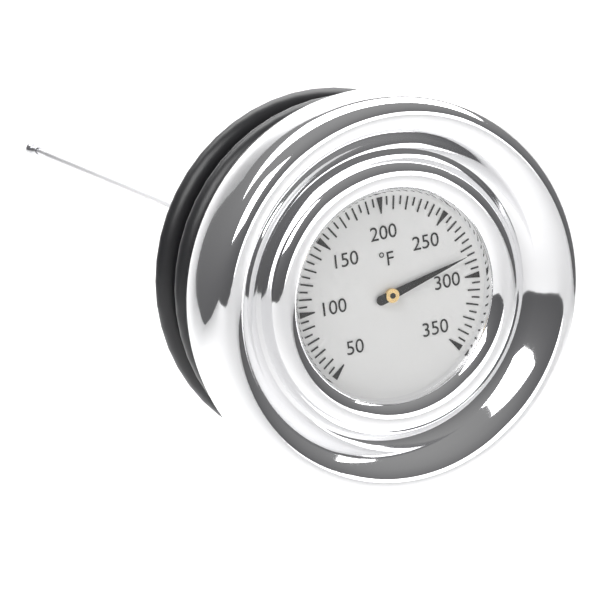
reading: 285 °F
